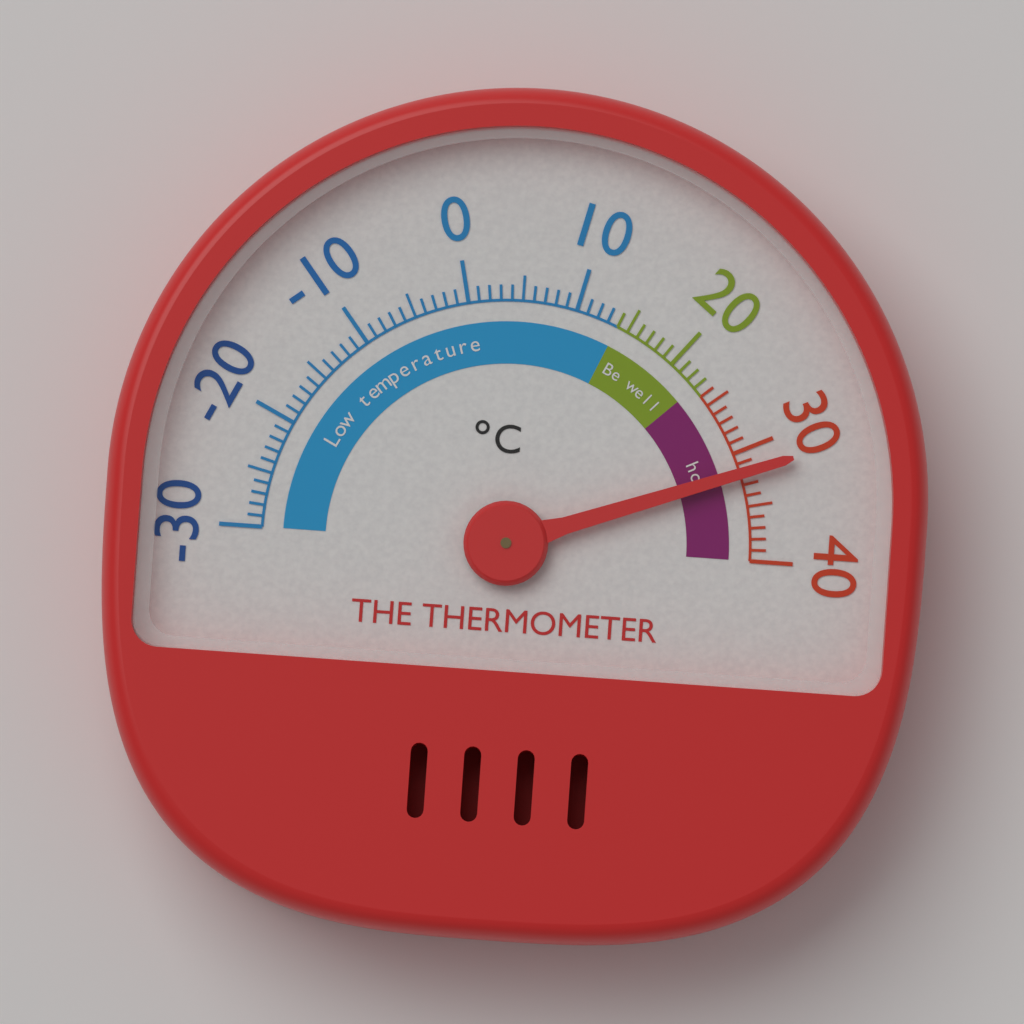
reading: 32 °C
